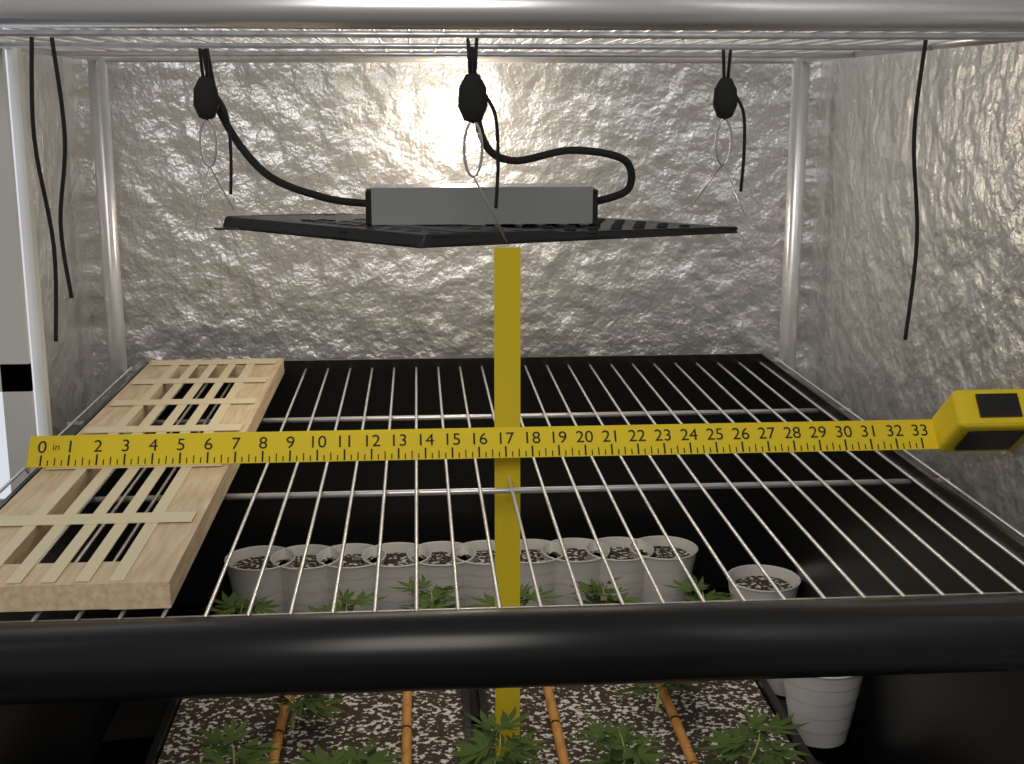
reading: 6.75 in
